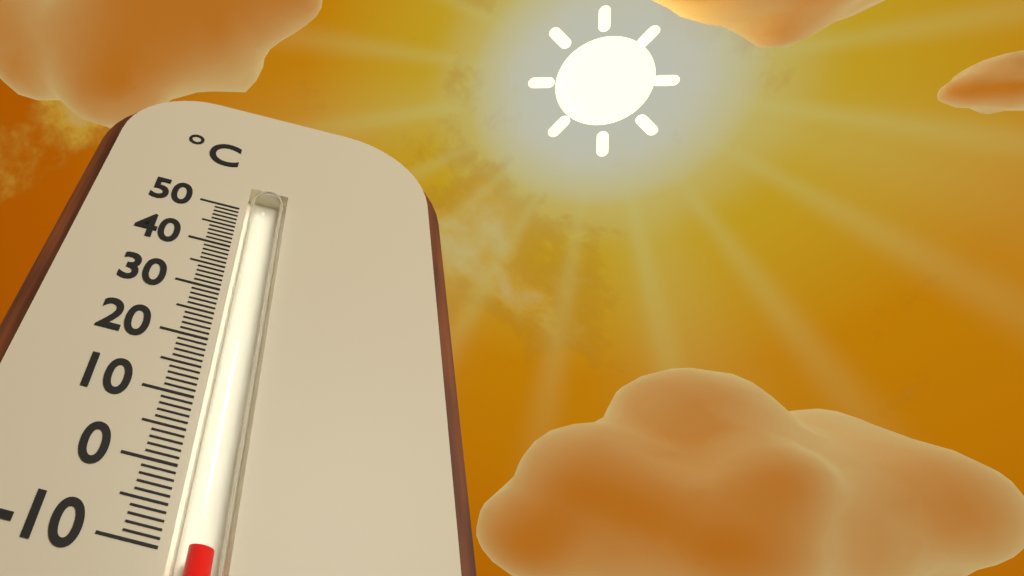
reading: -9 °C
